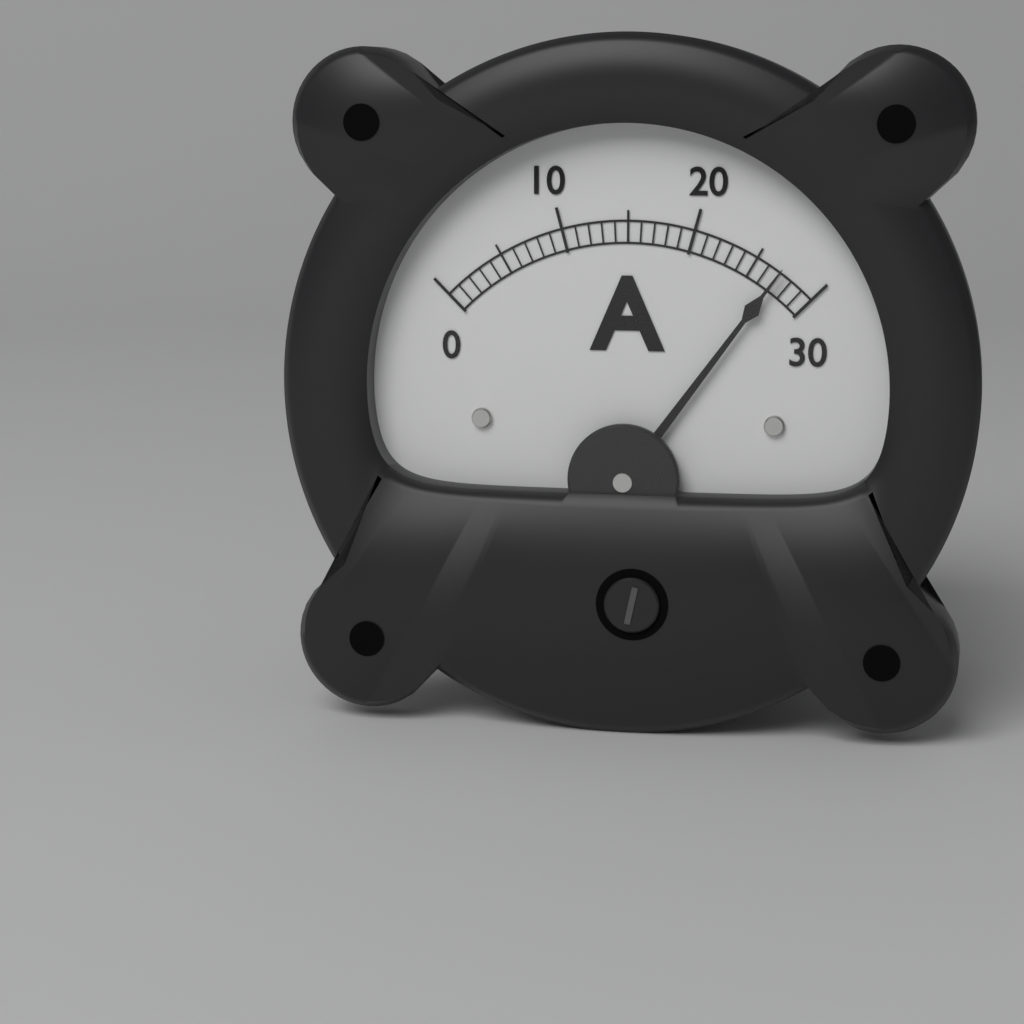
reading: 27 A
